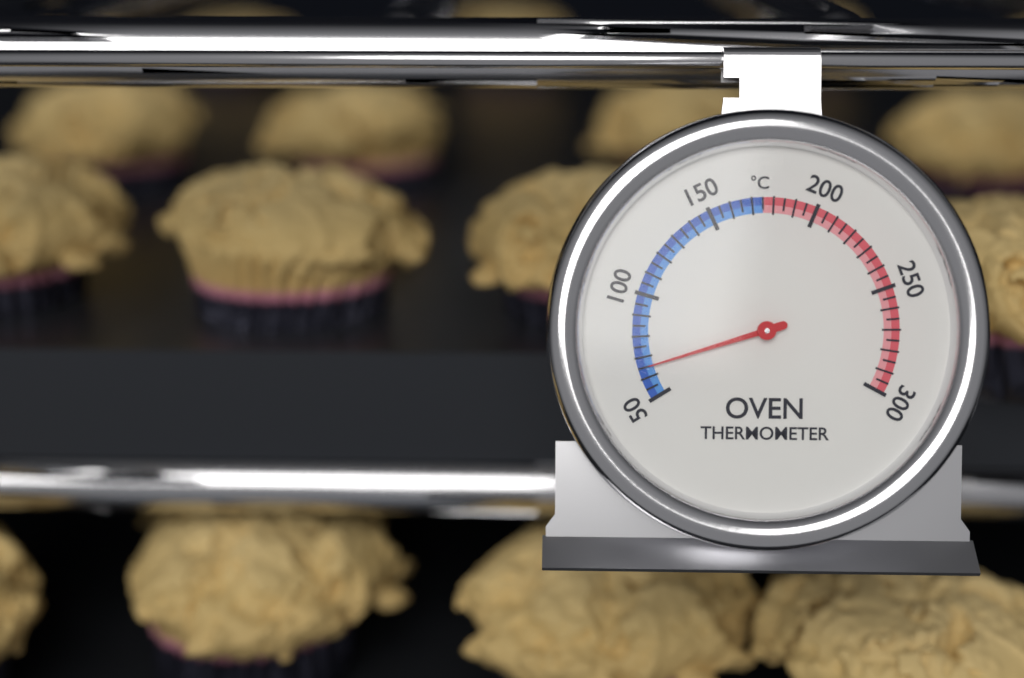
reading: 65 °C
